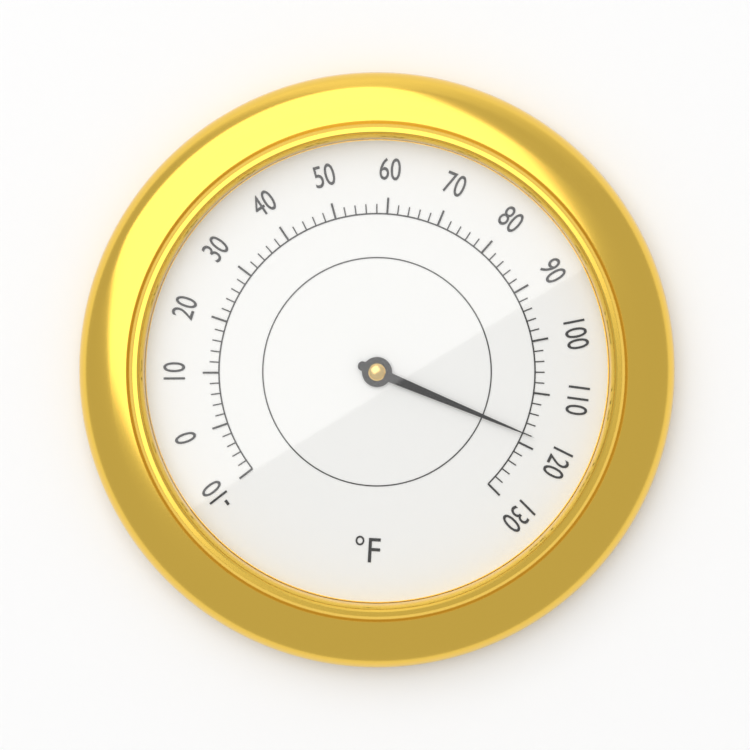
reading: 118 °F
